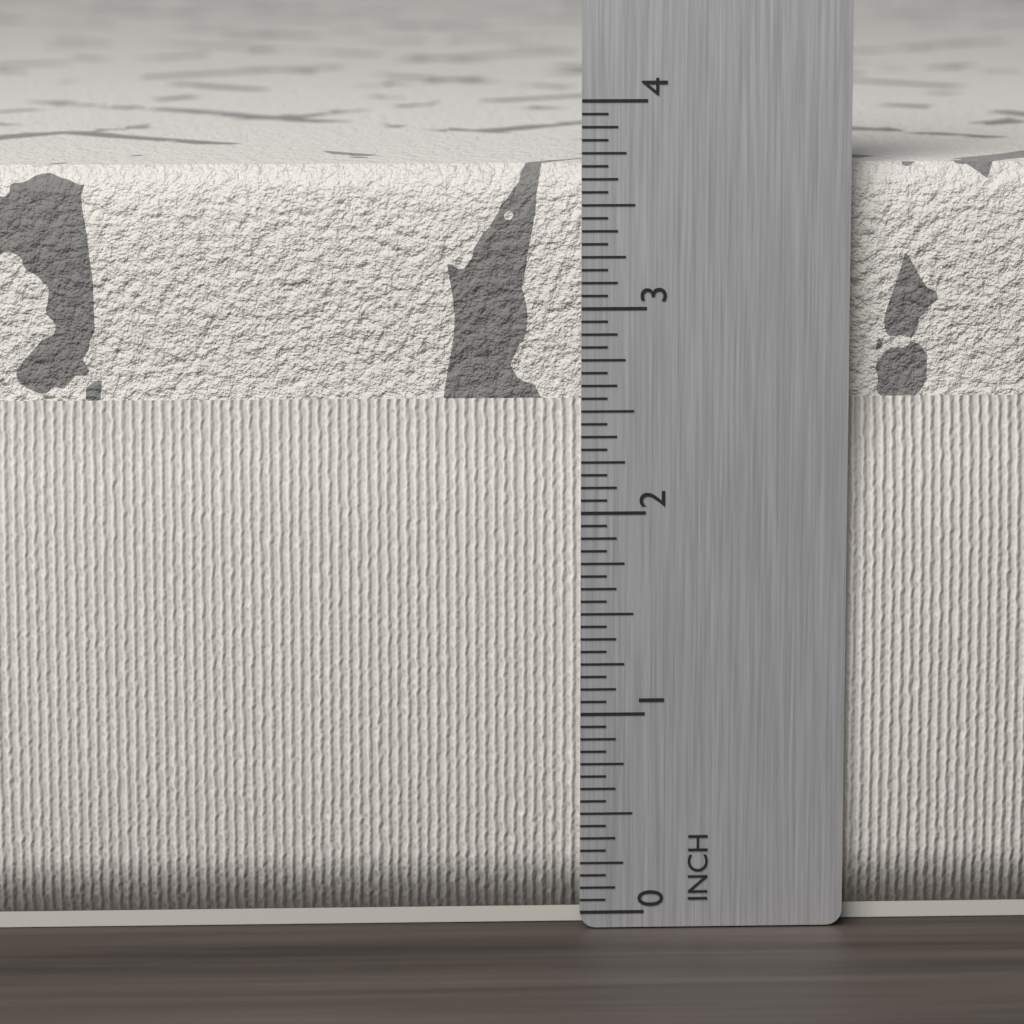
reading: 3.6875 in
